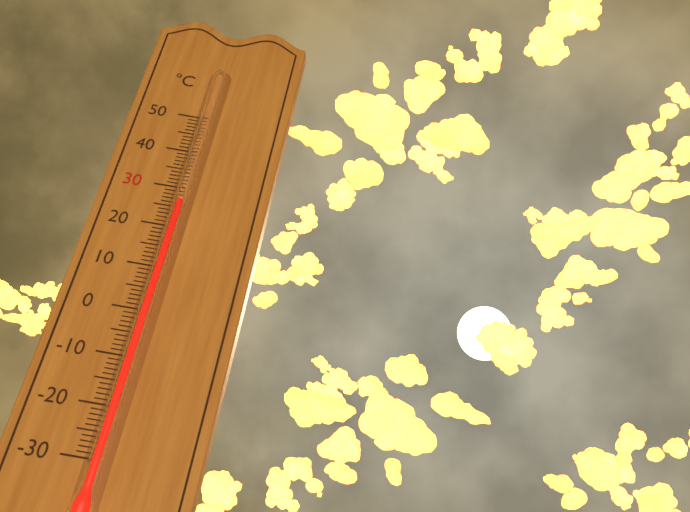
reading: 26 °C
